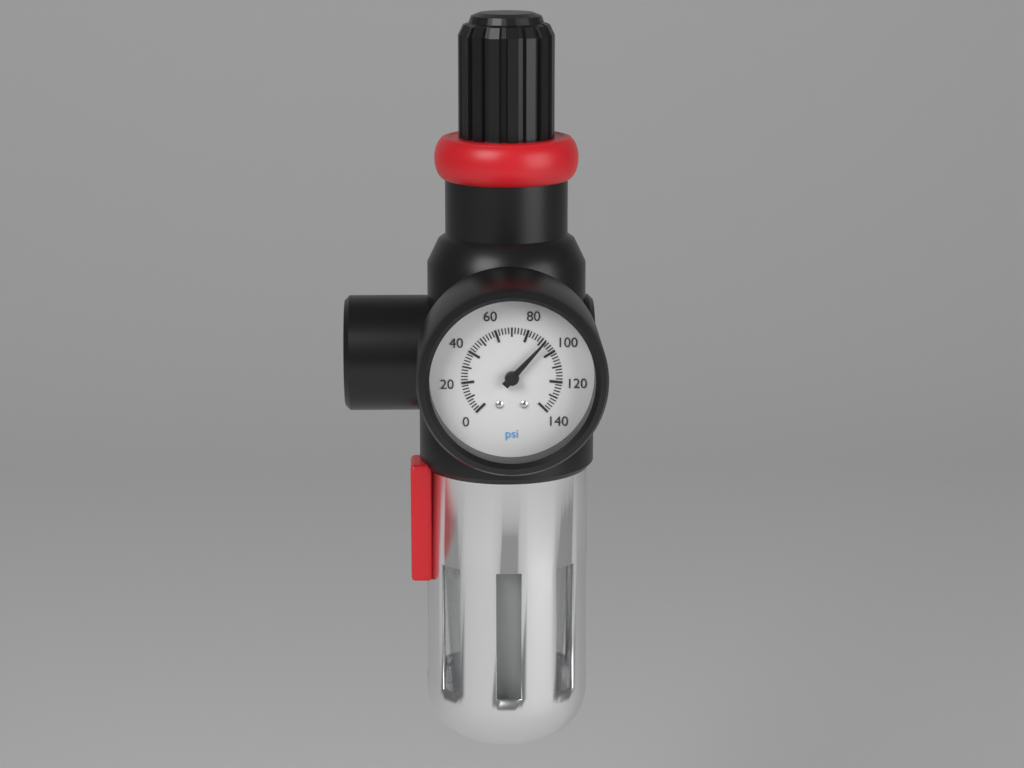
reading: 92 psi
